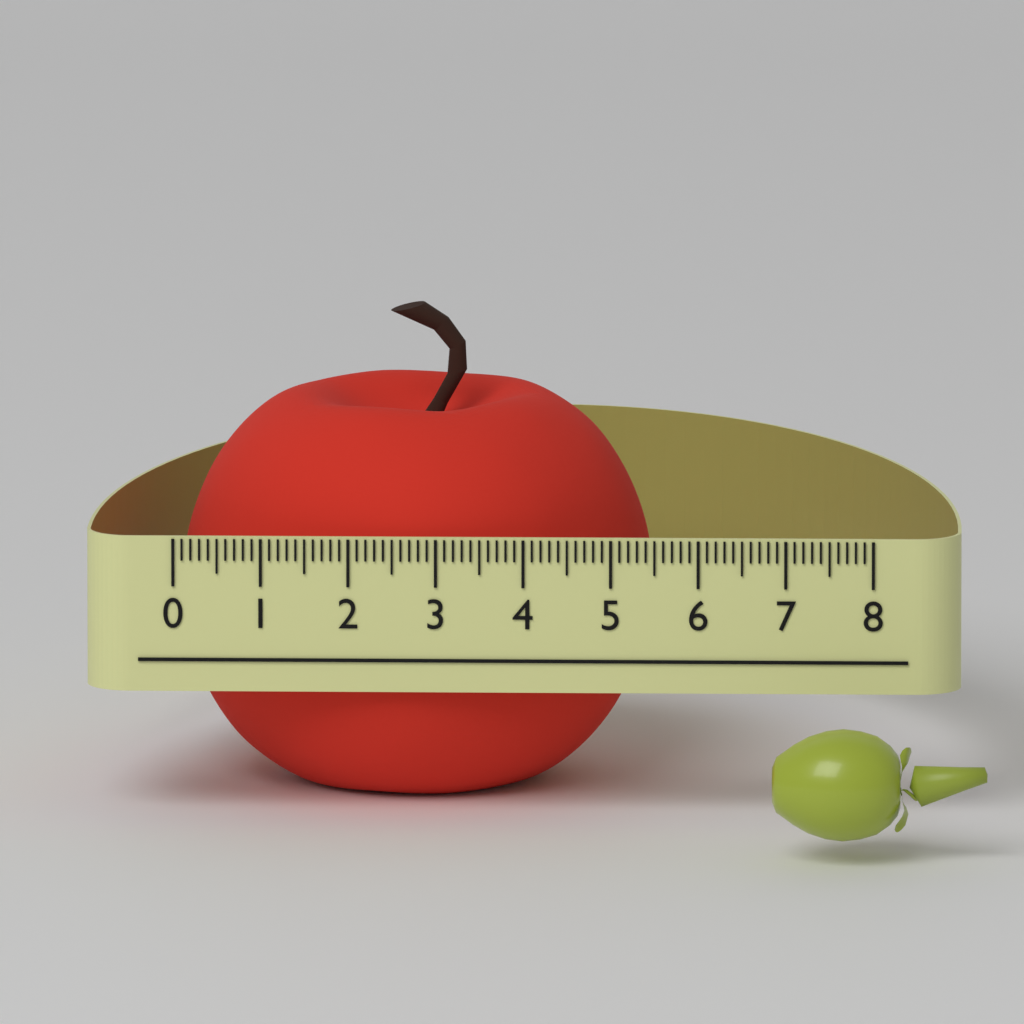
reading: 5.4 (no unit)
